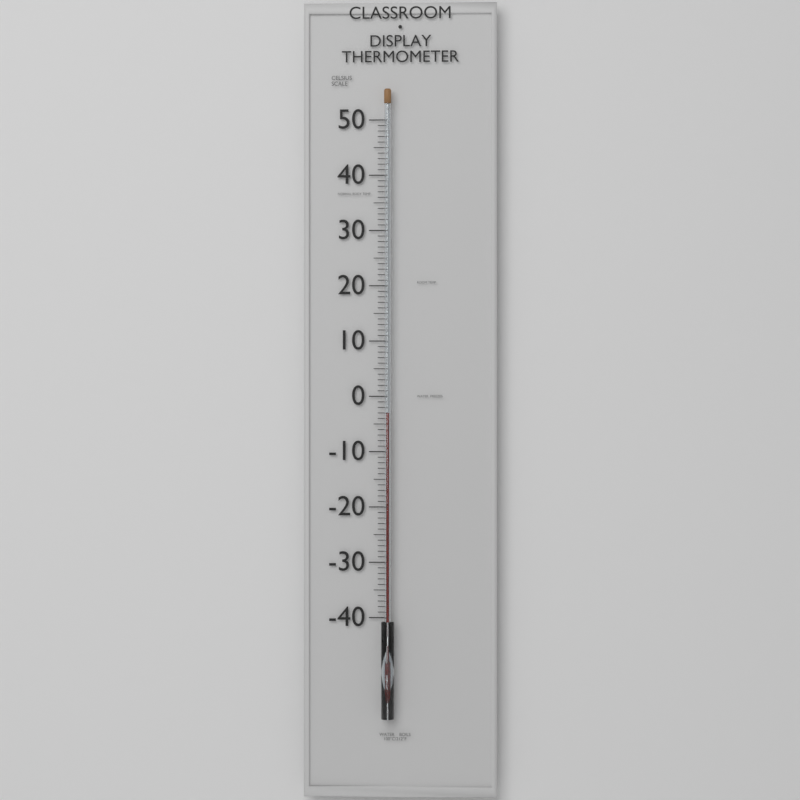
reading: -3 °C
